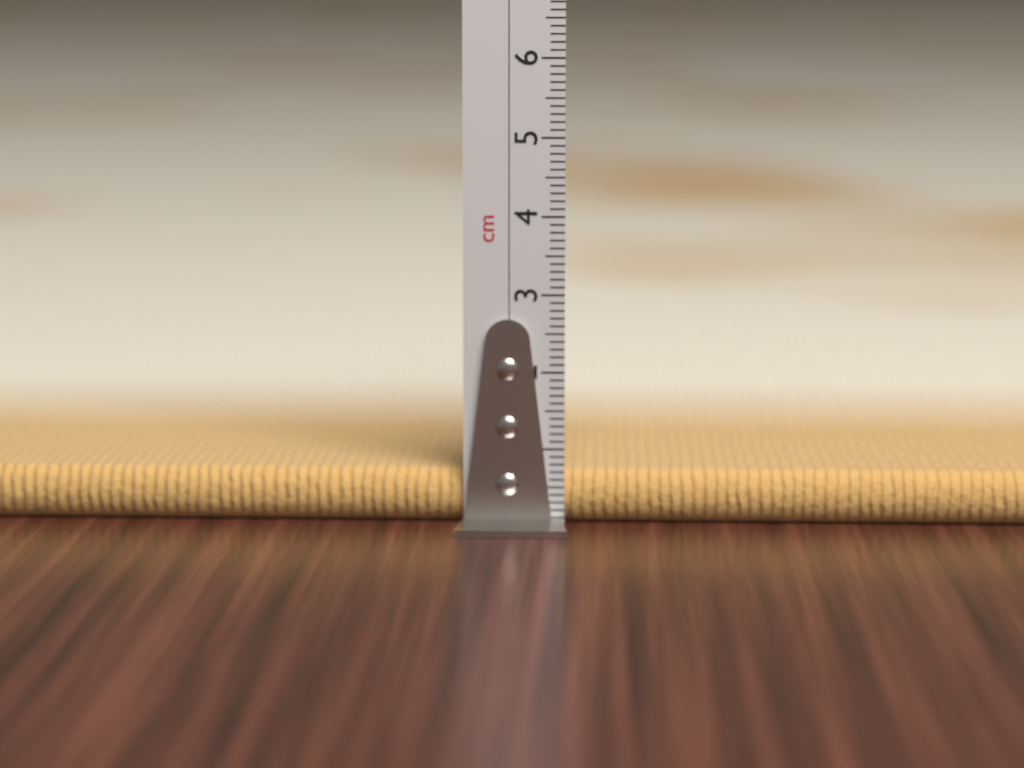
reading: 0.7 cm
